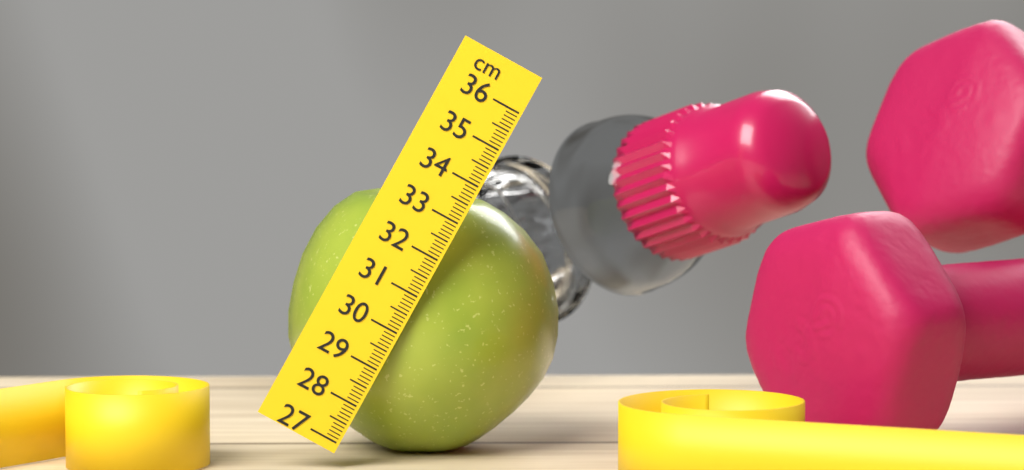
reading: 33.6 cm
